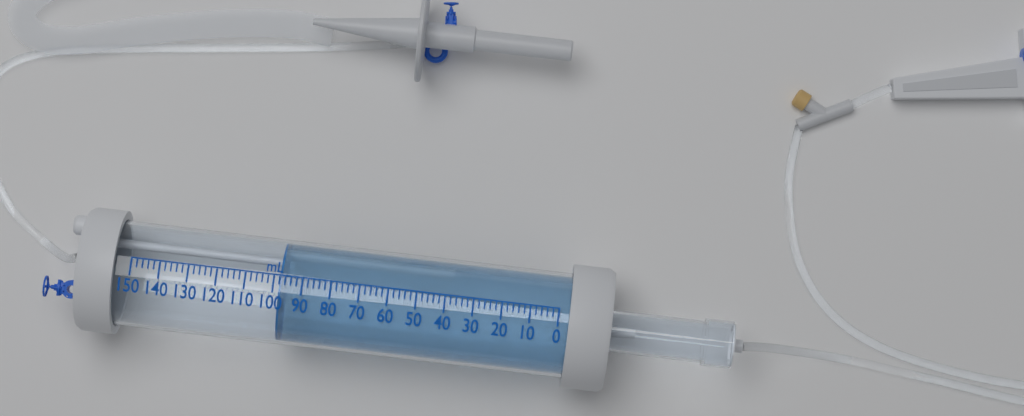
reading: 98 mL
